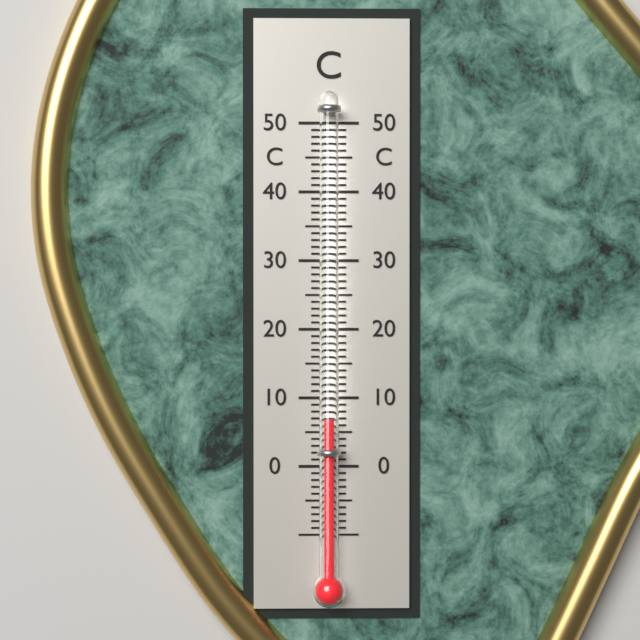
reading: 7 °C
